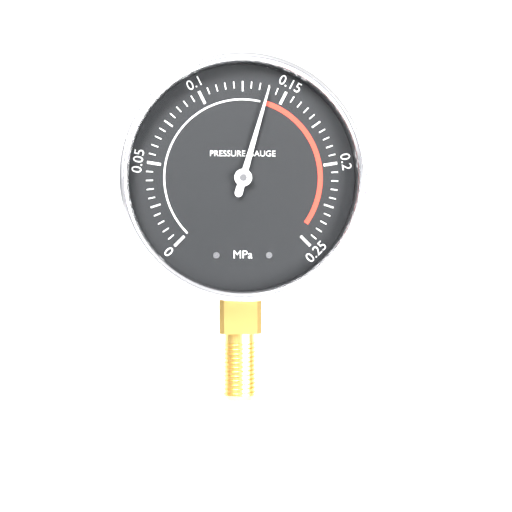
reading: 0.140 MPa
